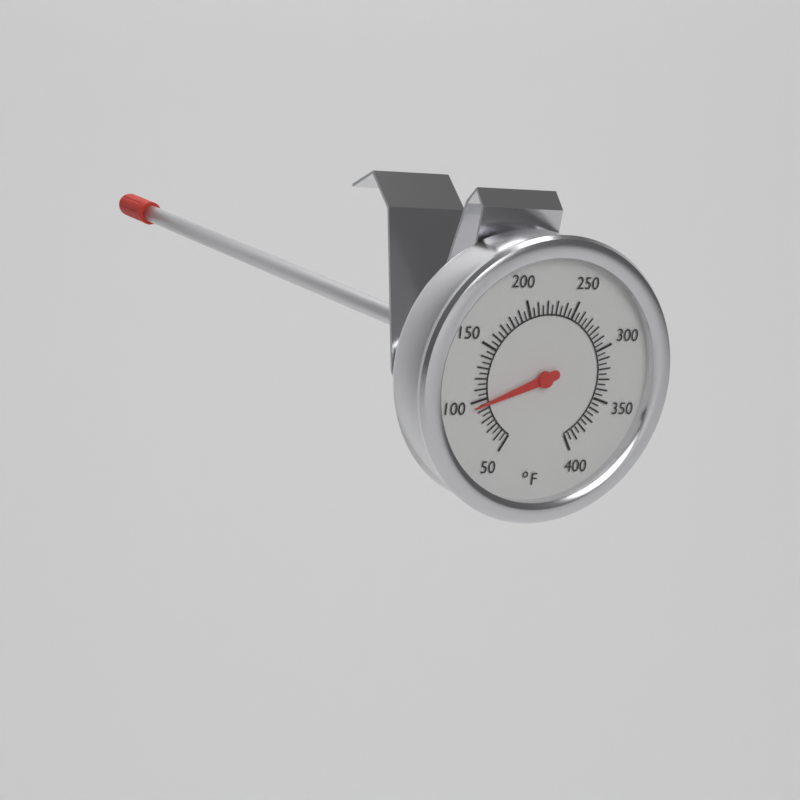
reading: 95 °F
